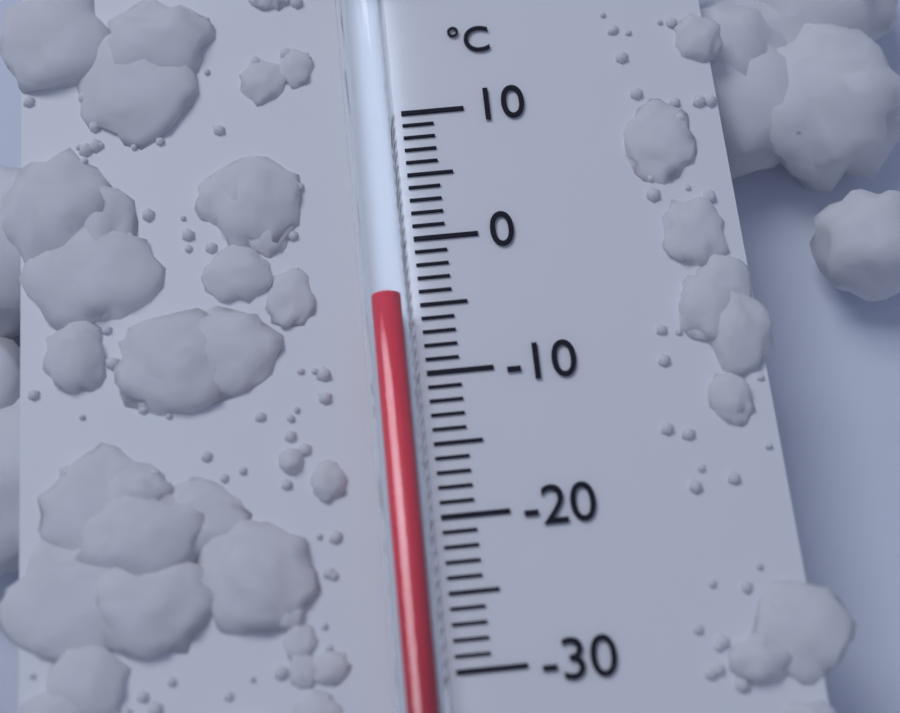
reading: -5 °C
